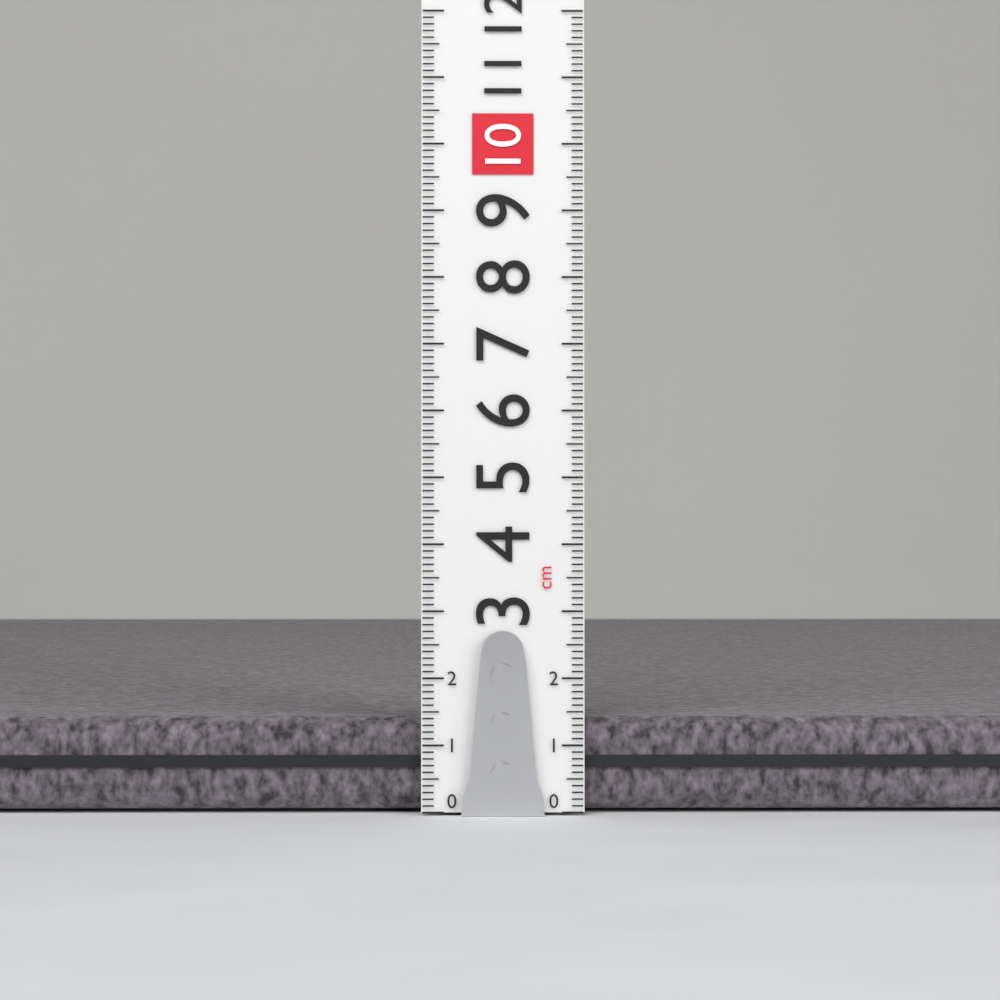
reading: 1.4 cm
